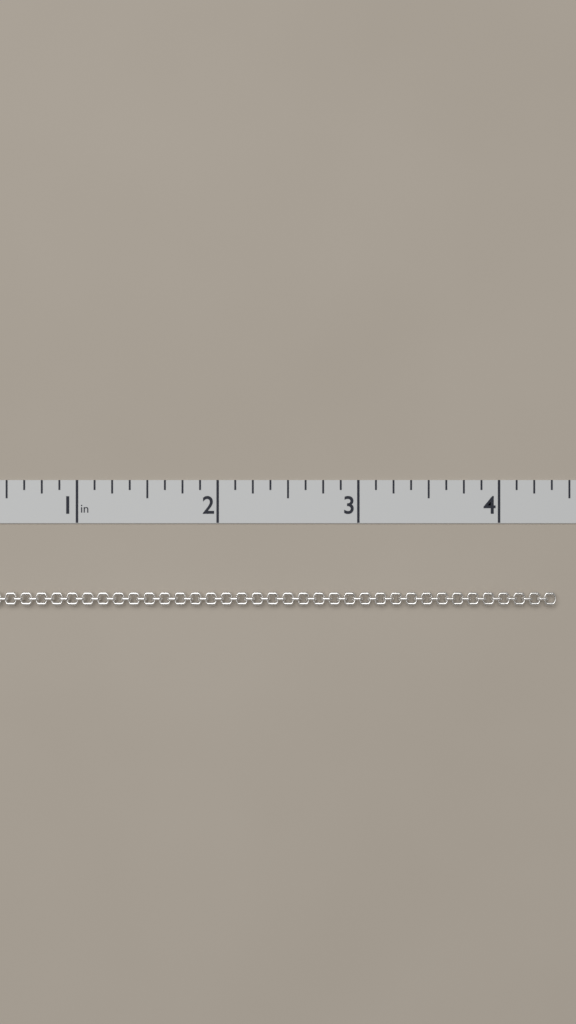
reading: 4.400 in
